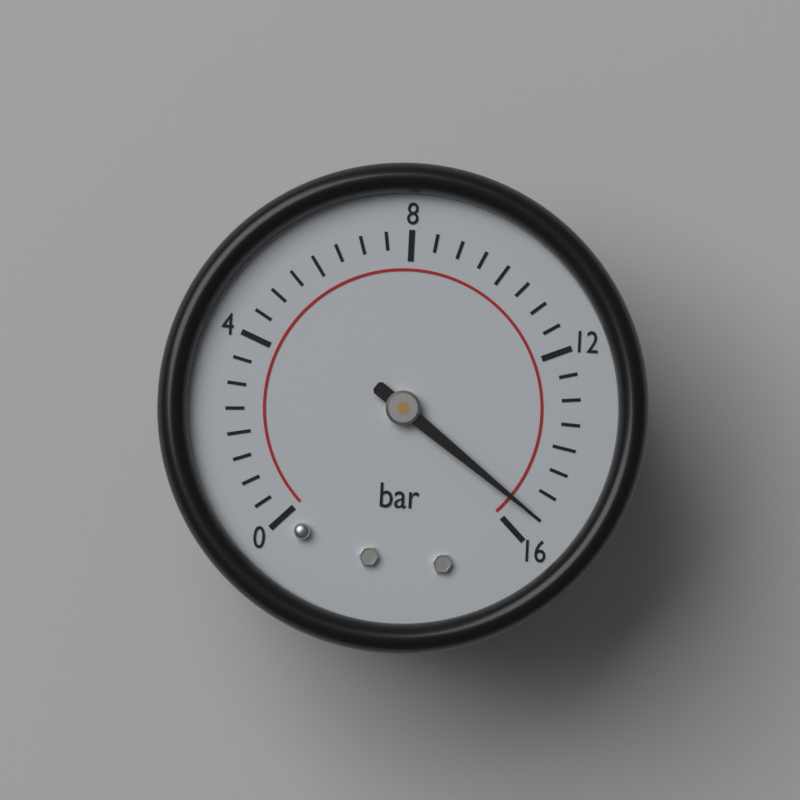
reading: 15.5 bar
